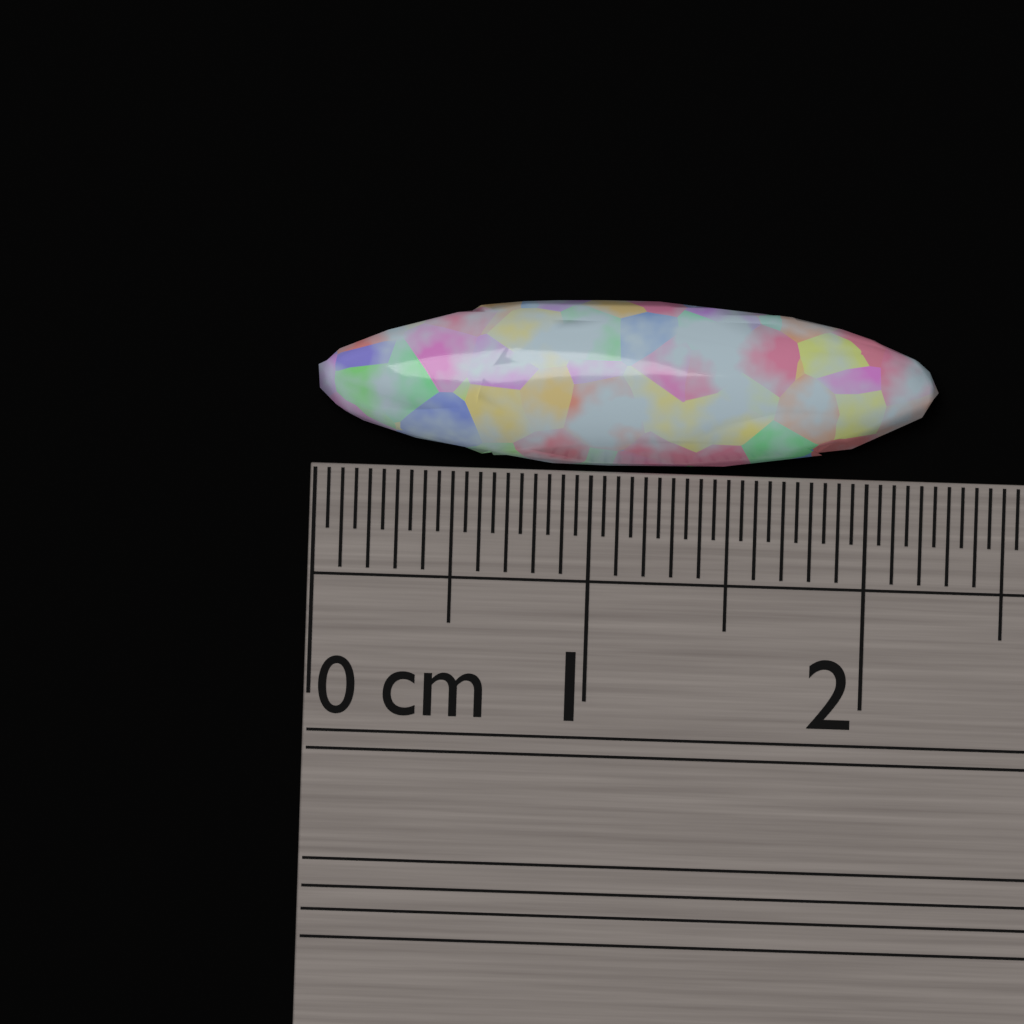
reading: 2.25 cm
